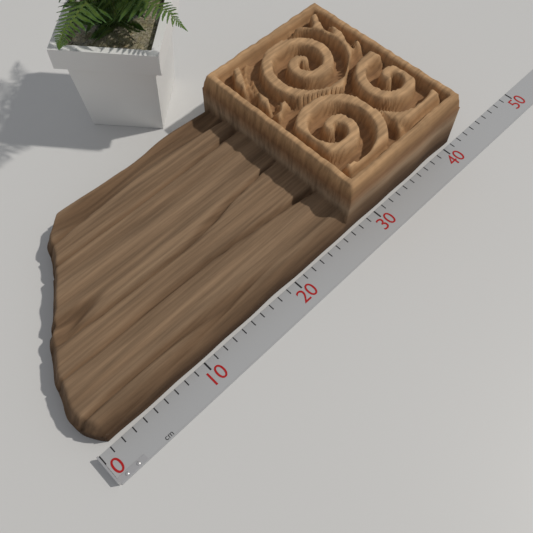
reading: 41 cm
